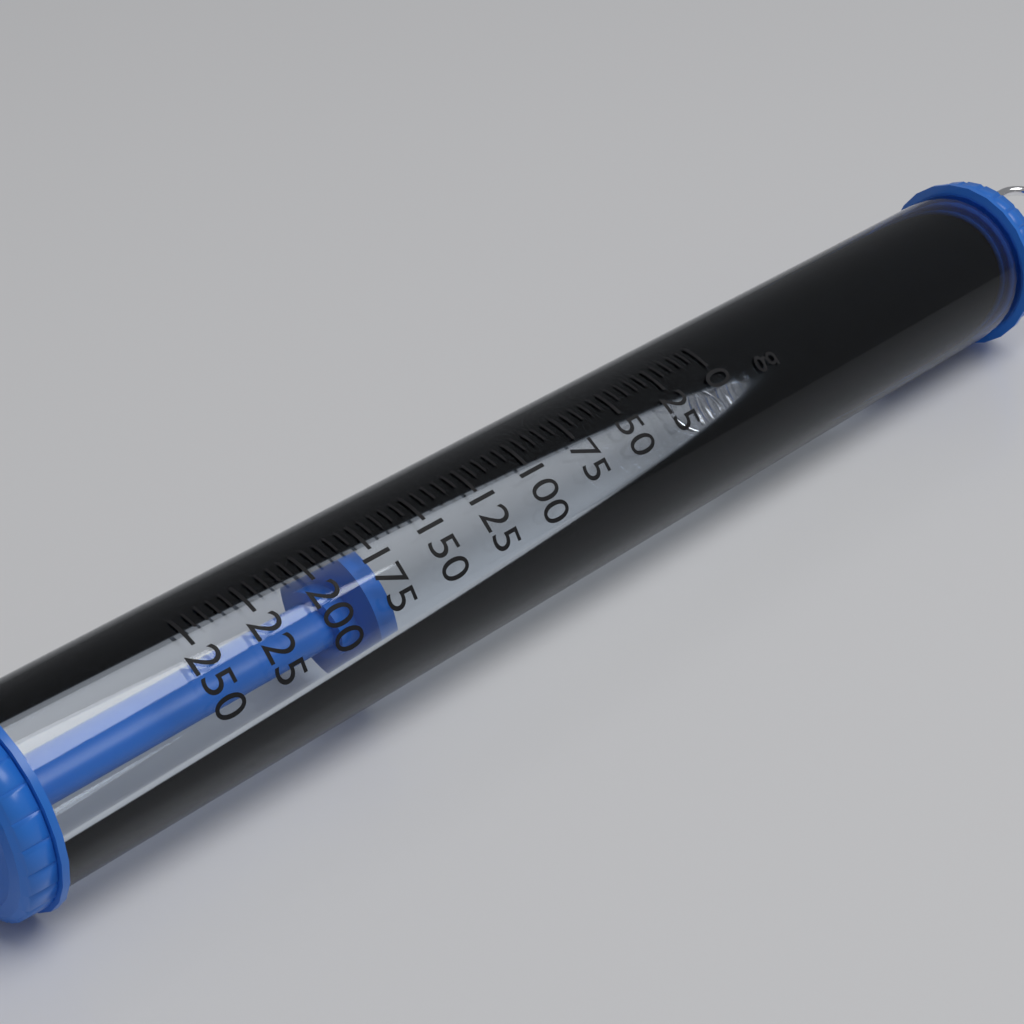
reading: 175 g
